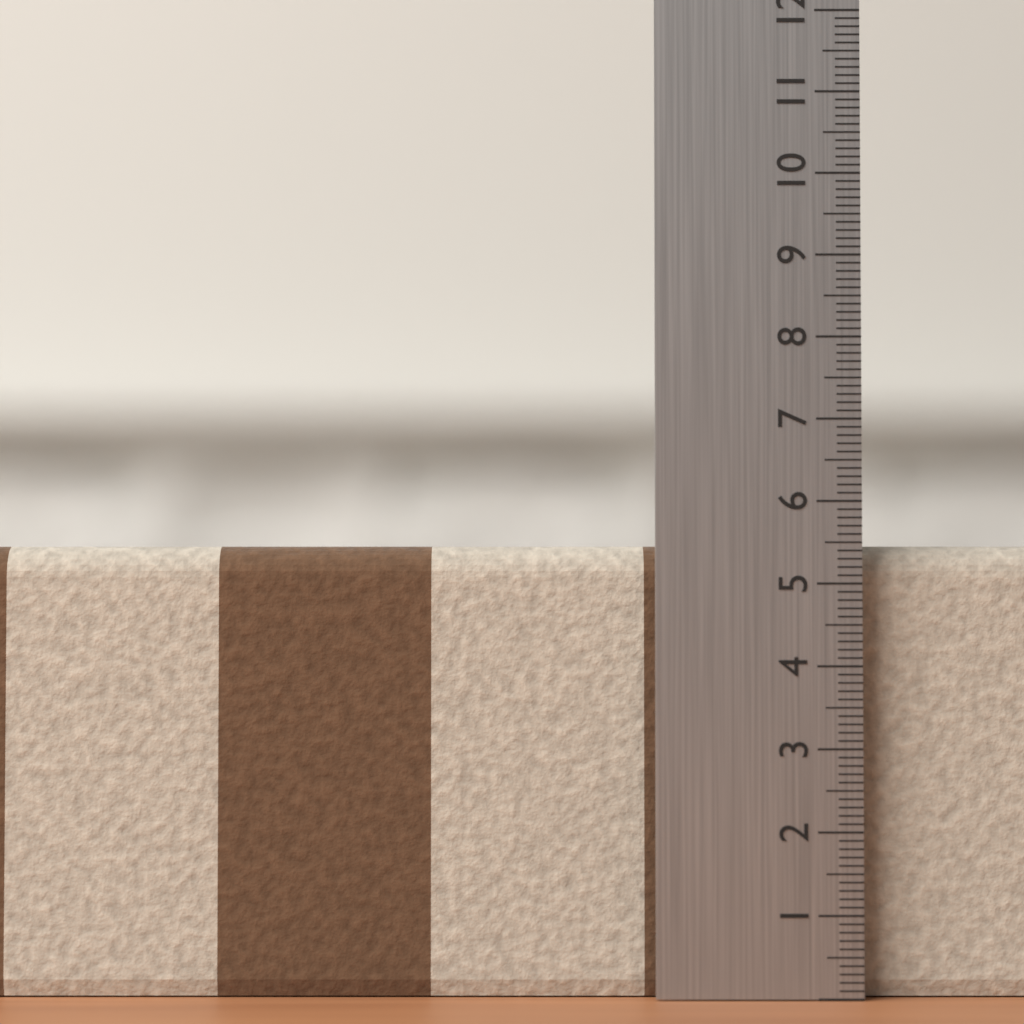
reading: 5.5 (no unit)
